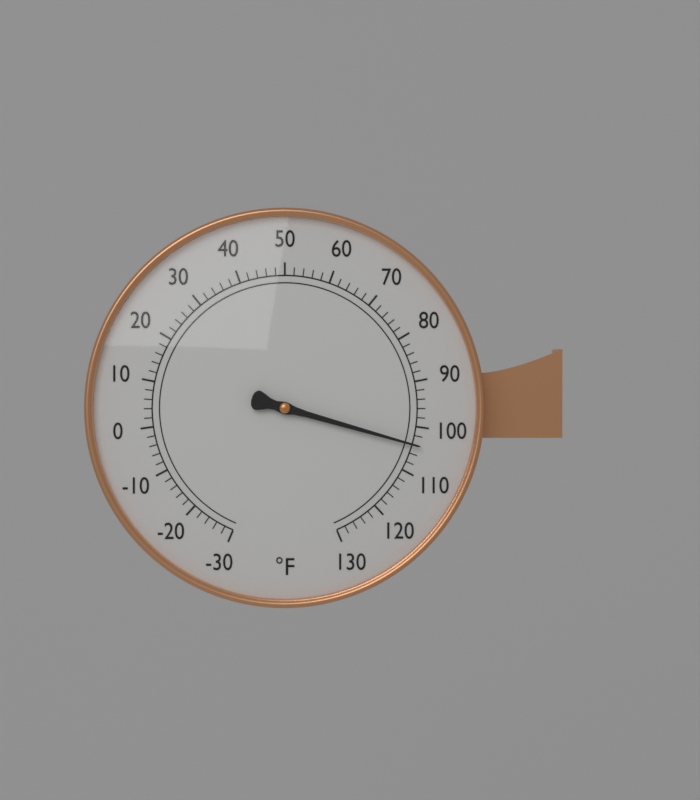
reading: 104 °F
